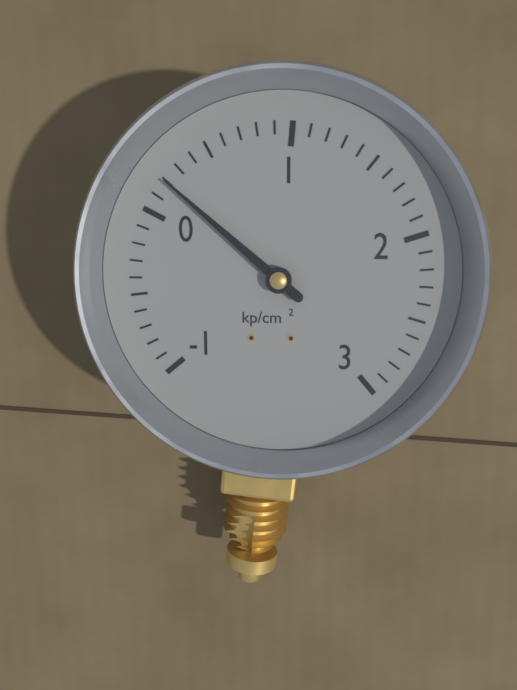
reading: 0.2 kp/cm²
